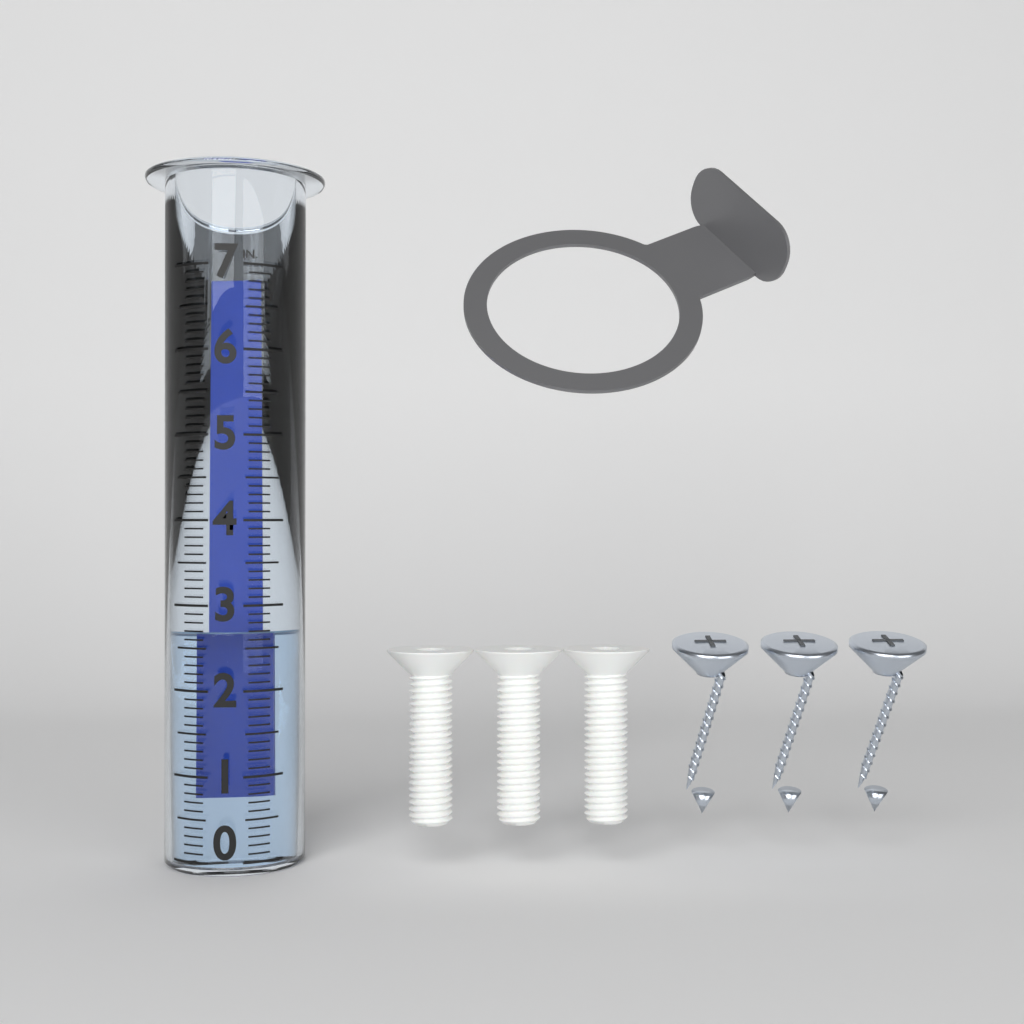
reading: 2.7 in
